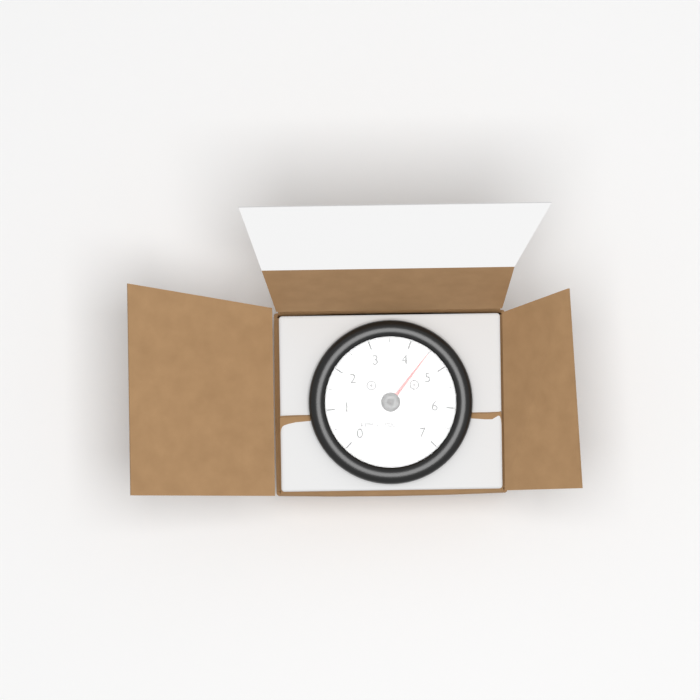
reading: 4.5 RPM x 1000
